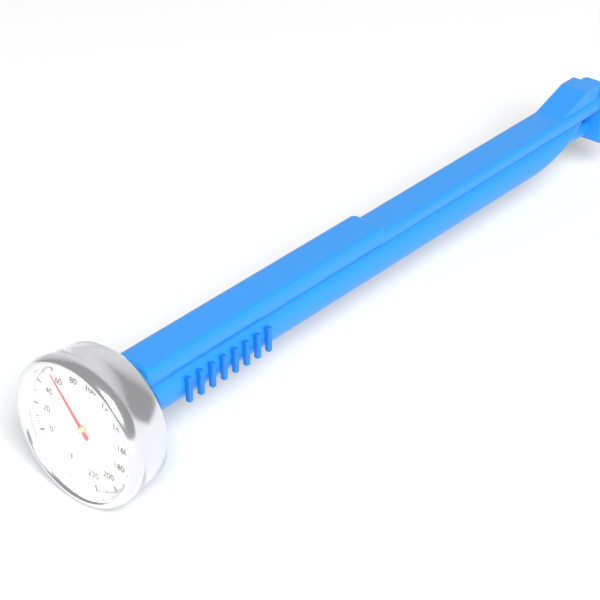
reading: 58 °F
